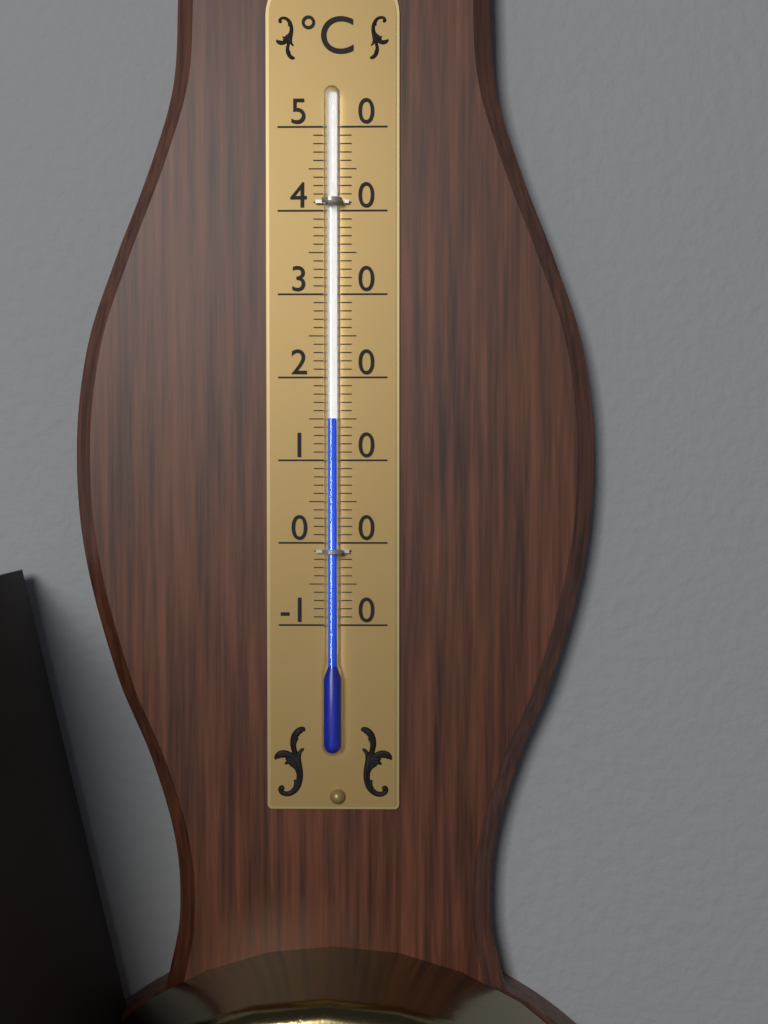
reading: 15 °C
